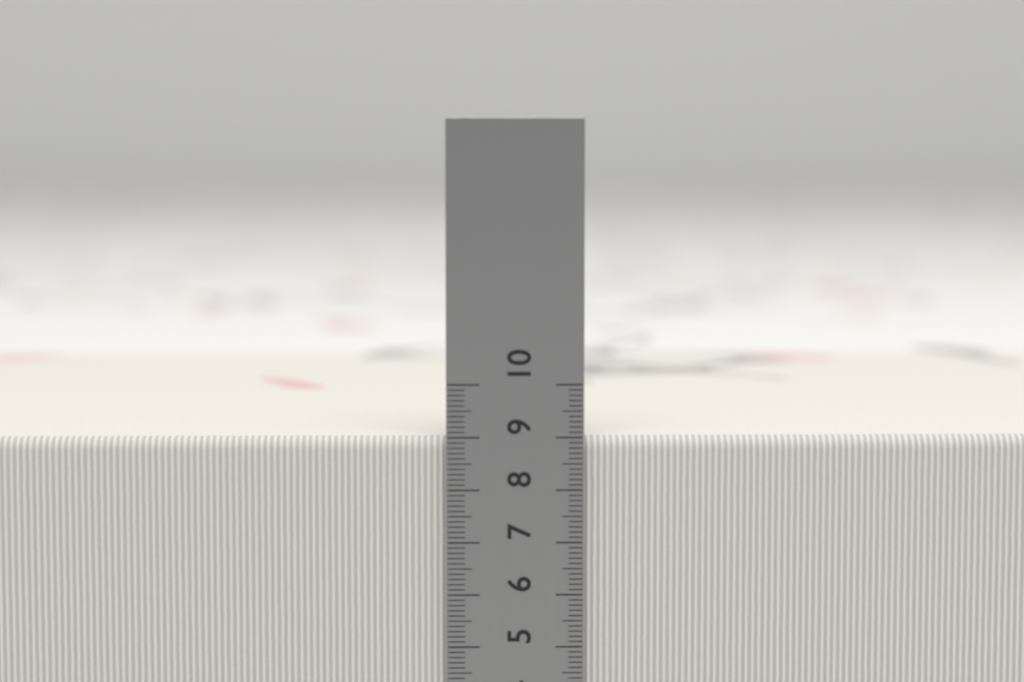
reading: 9.0 cm
